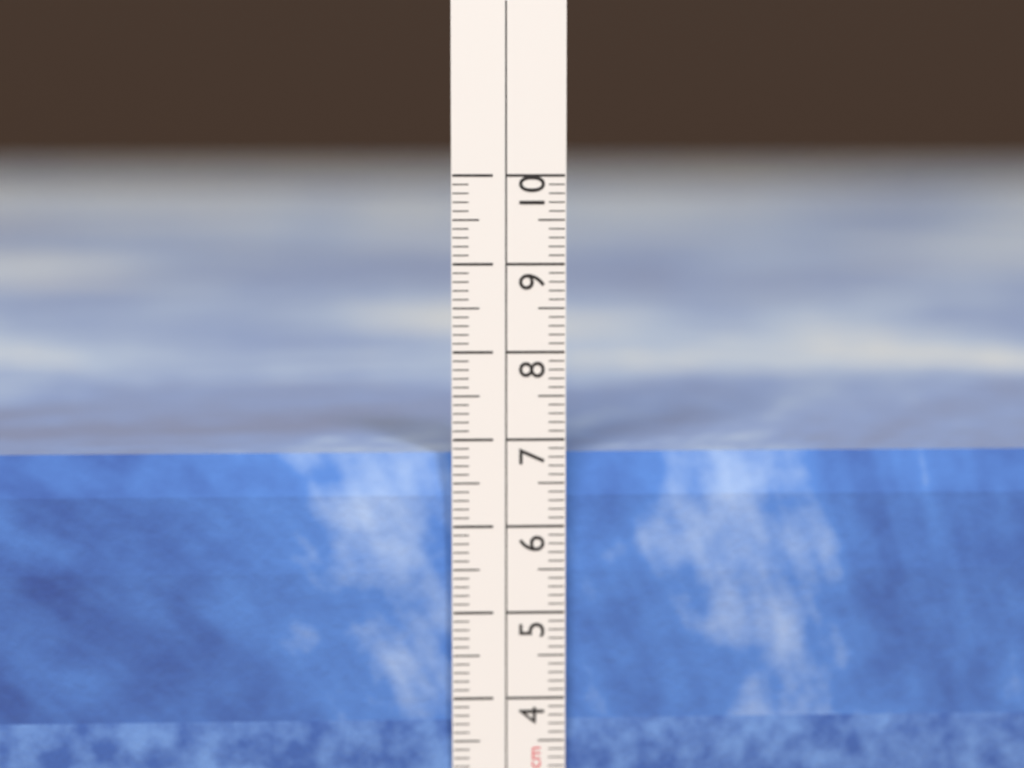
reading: 6.8 cm
